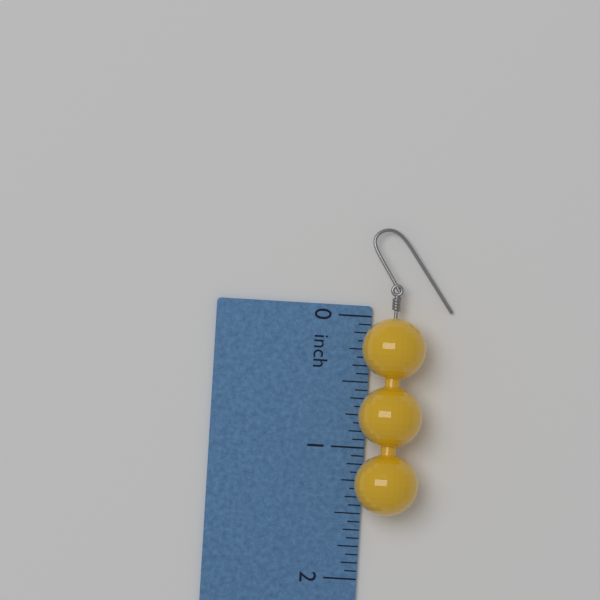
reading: 1.5000 inch
